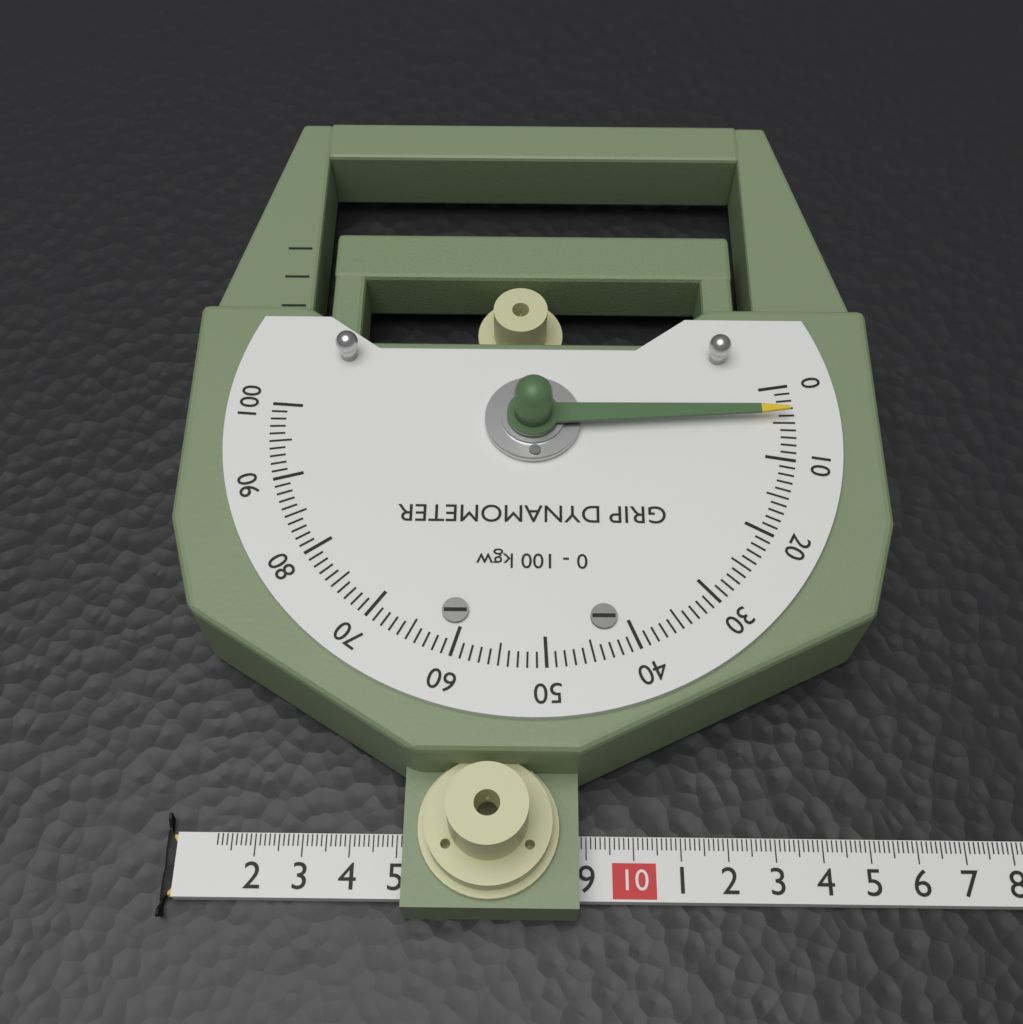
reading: 4 kgw
